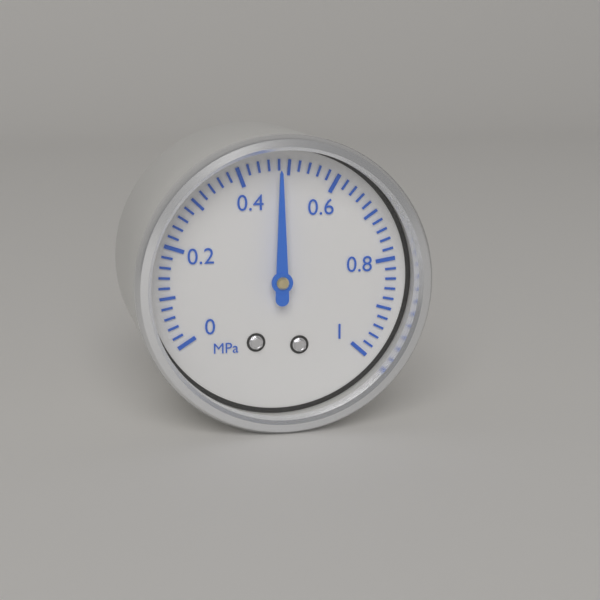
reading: 0.48 MPa
